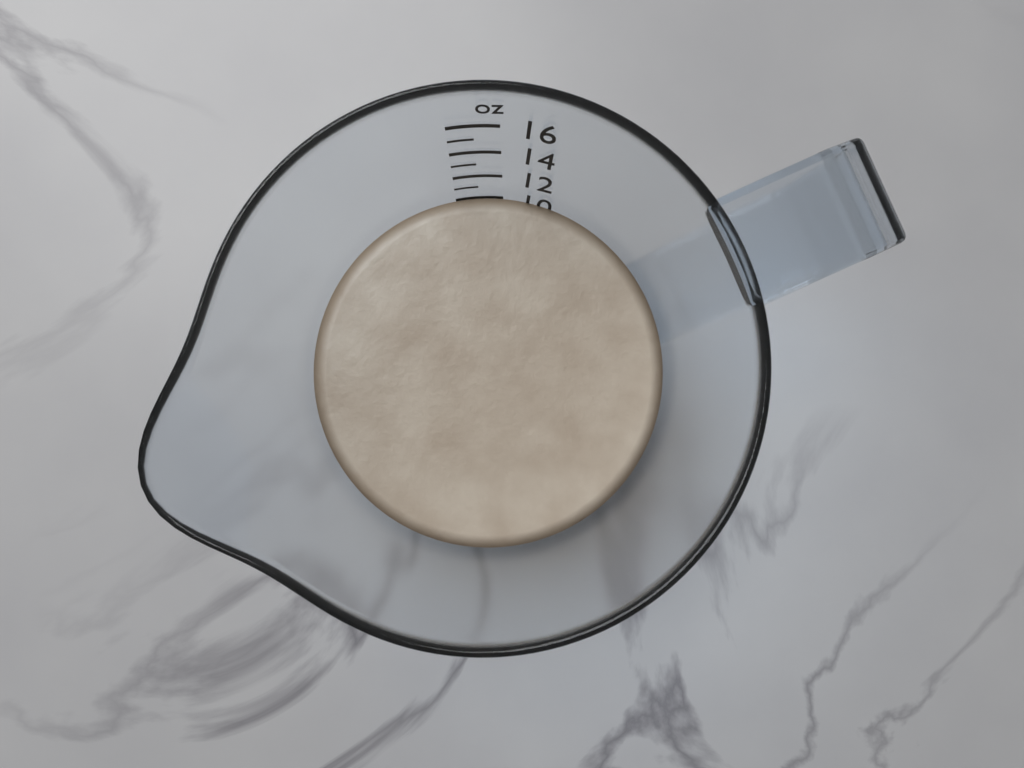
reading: 10 oz
